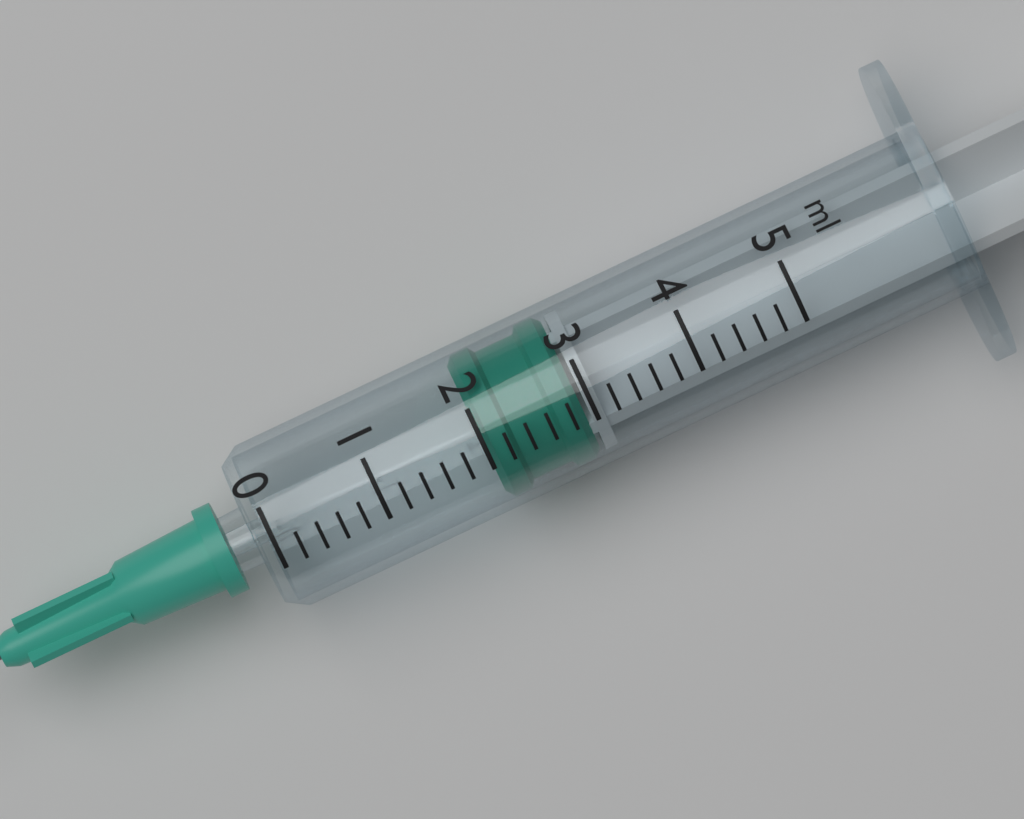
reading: 2.0 ml
